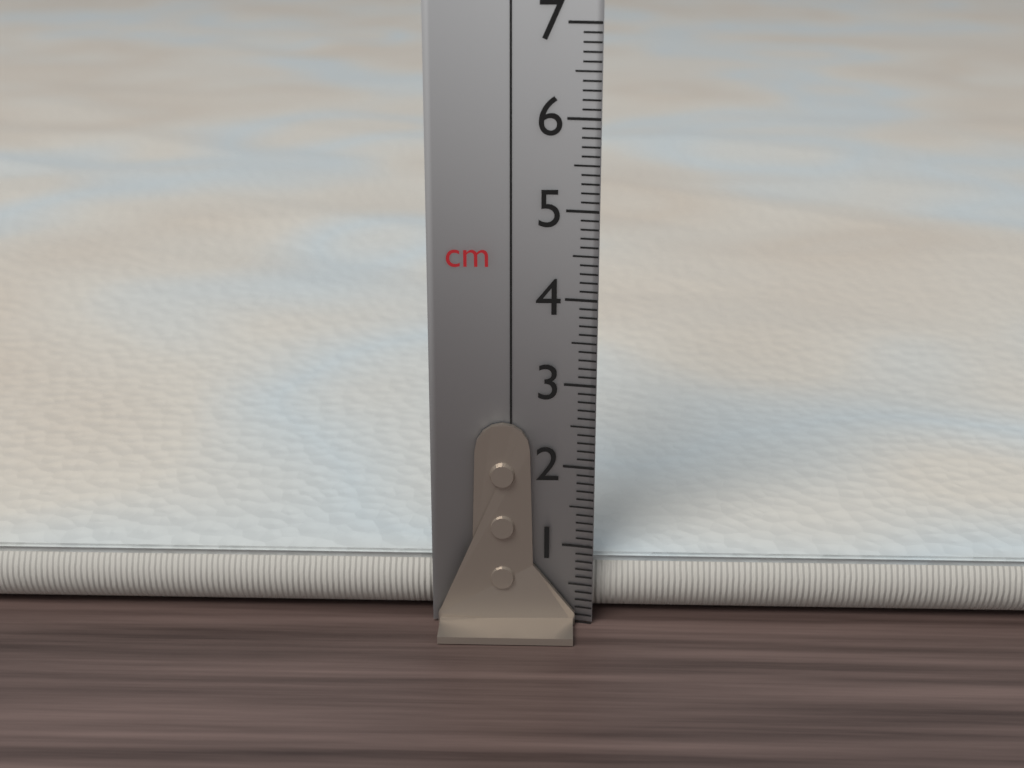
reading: 1.1 cm
